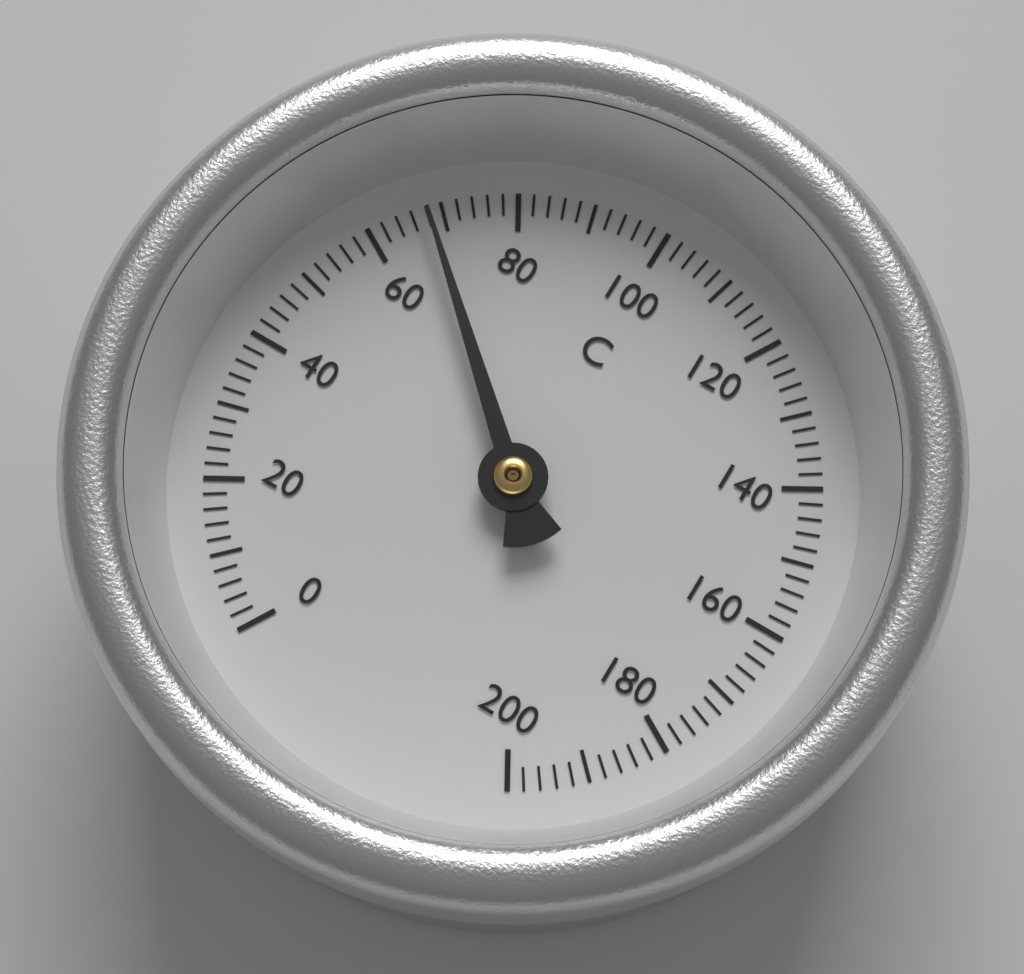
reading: 68 °C
